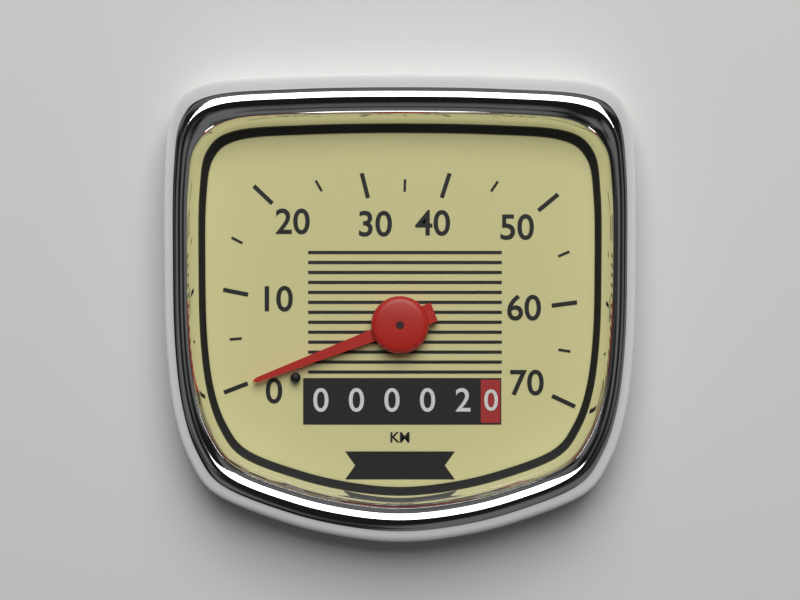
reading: 0 km/h
